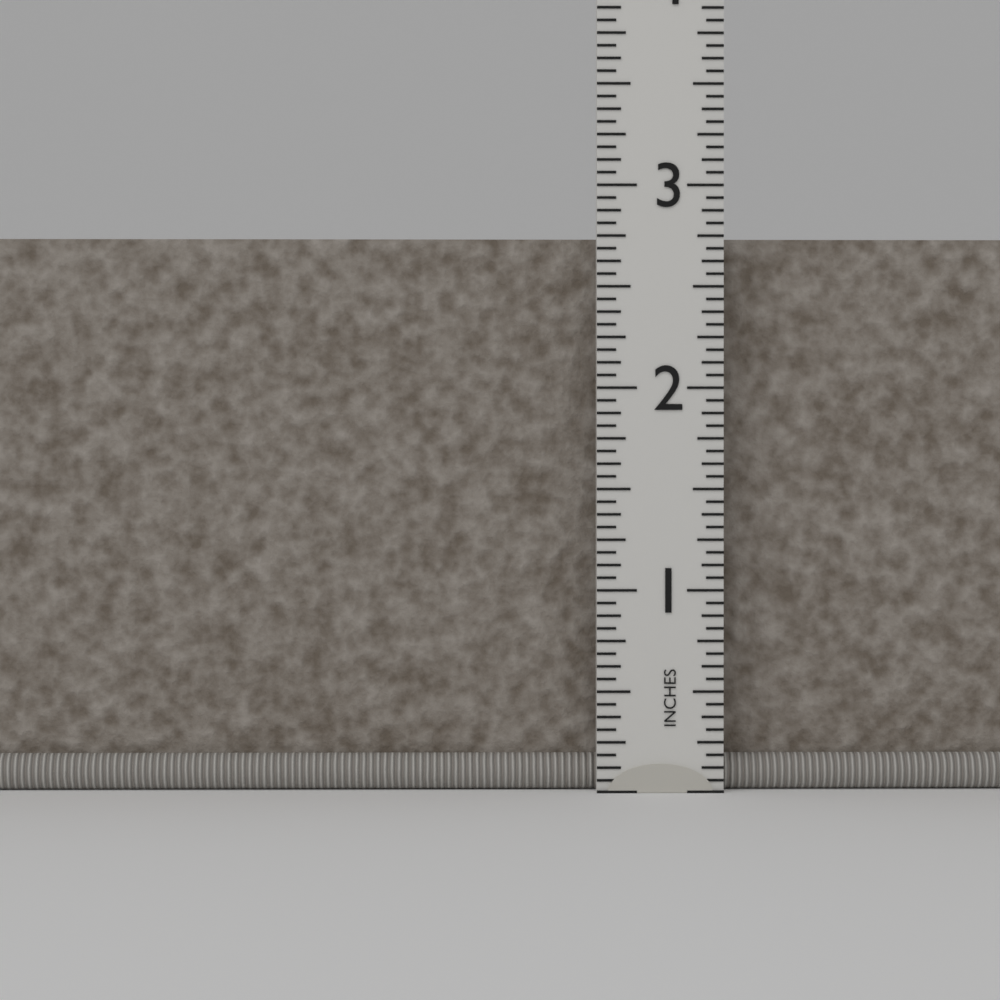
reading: 2.7500 in
